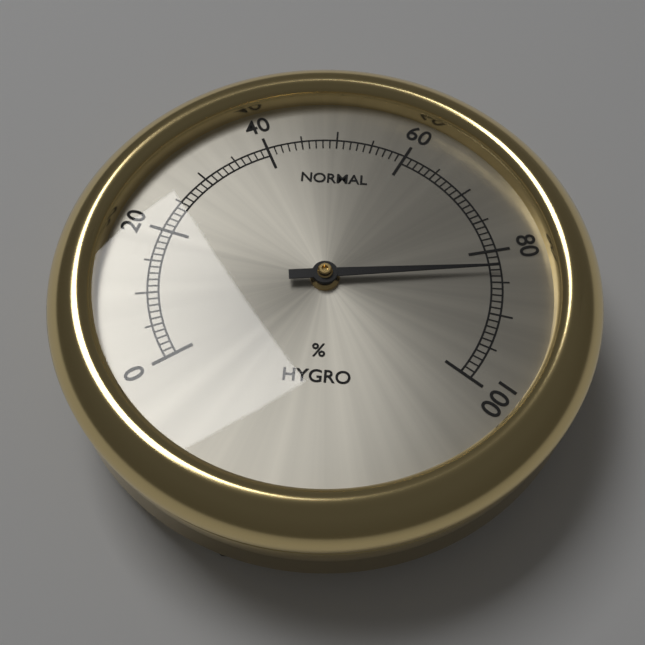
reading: 83 %
